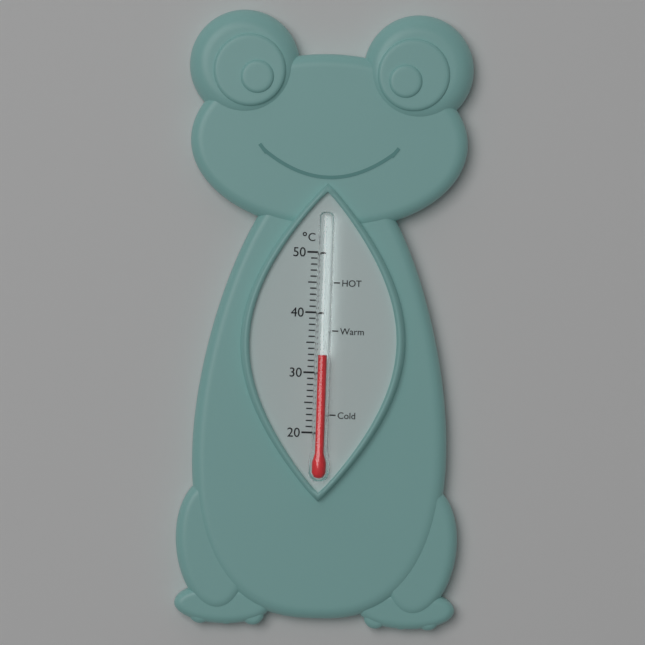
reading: 33 °C
